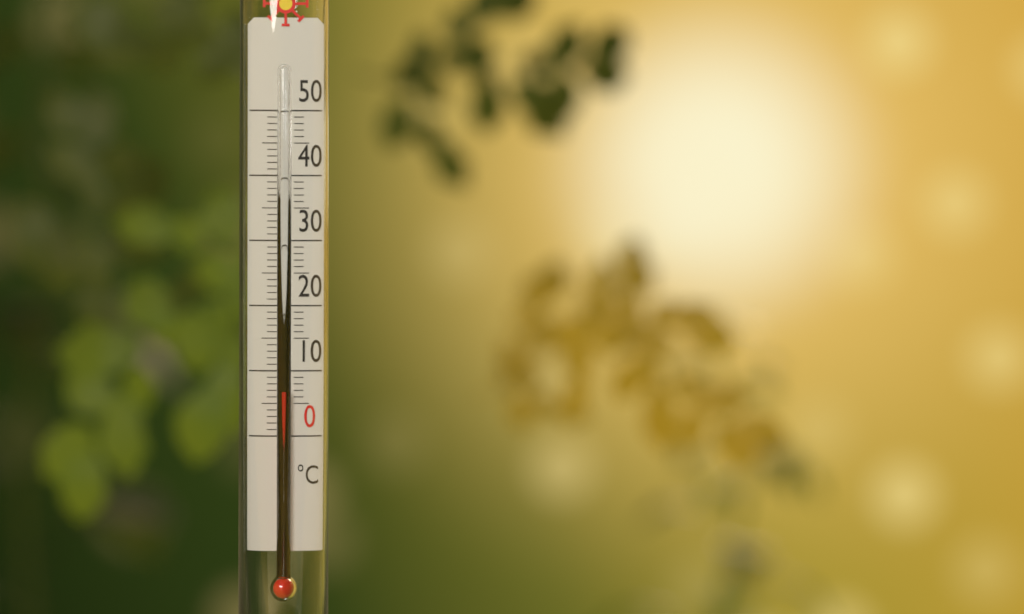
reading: 7 °C
